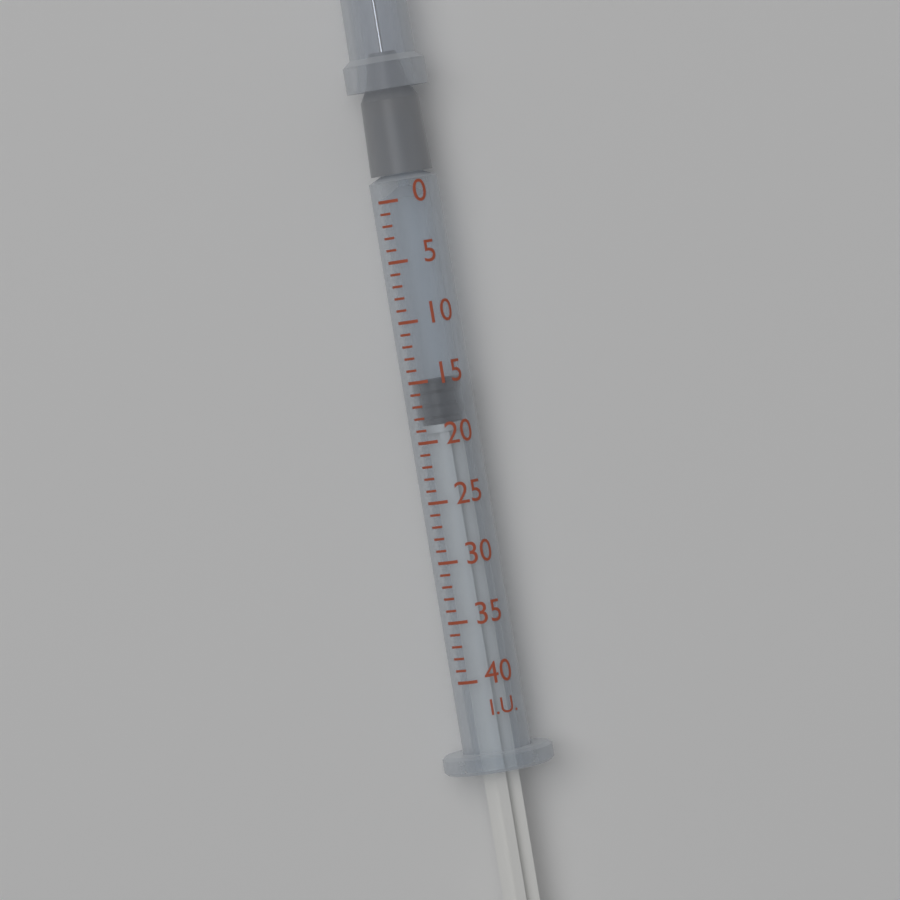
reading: 15 I.U.
